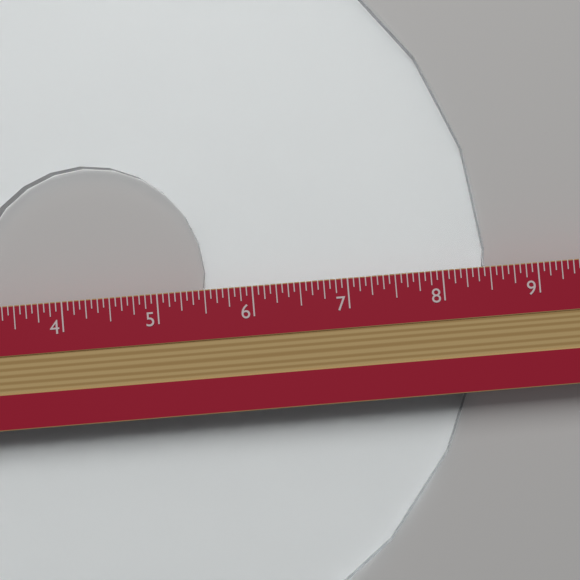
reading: 8.5000 in
